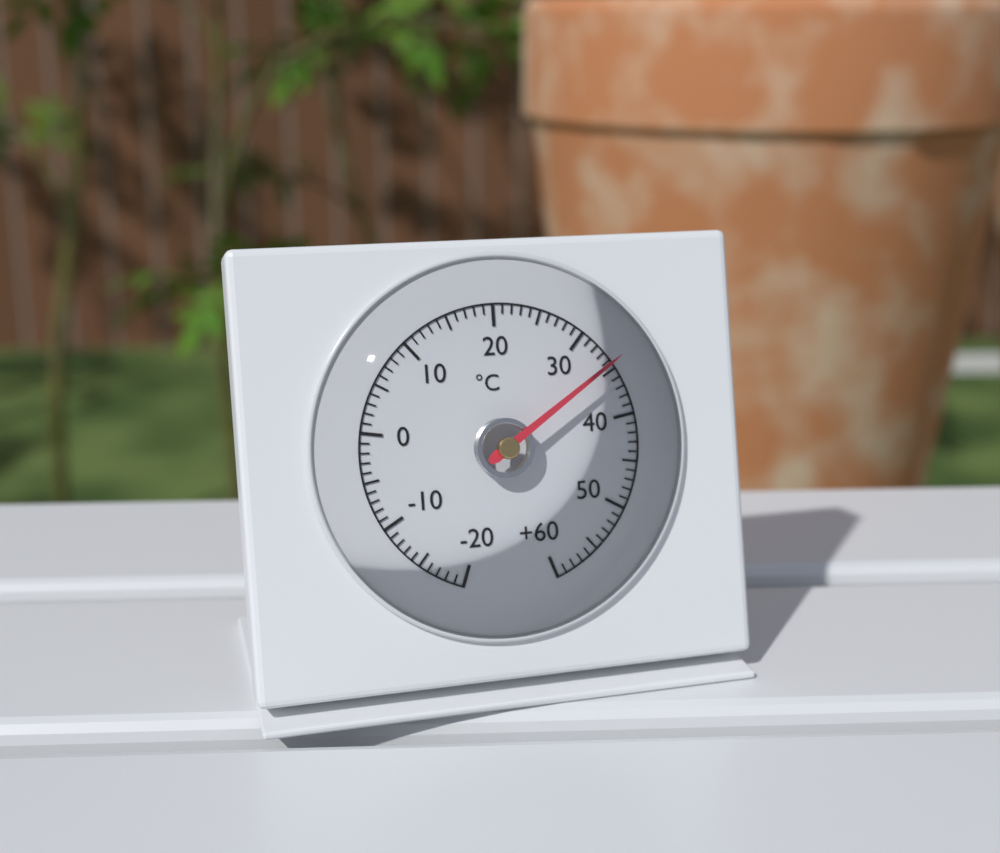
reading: 34 °C
